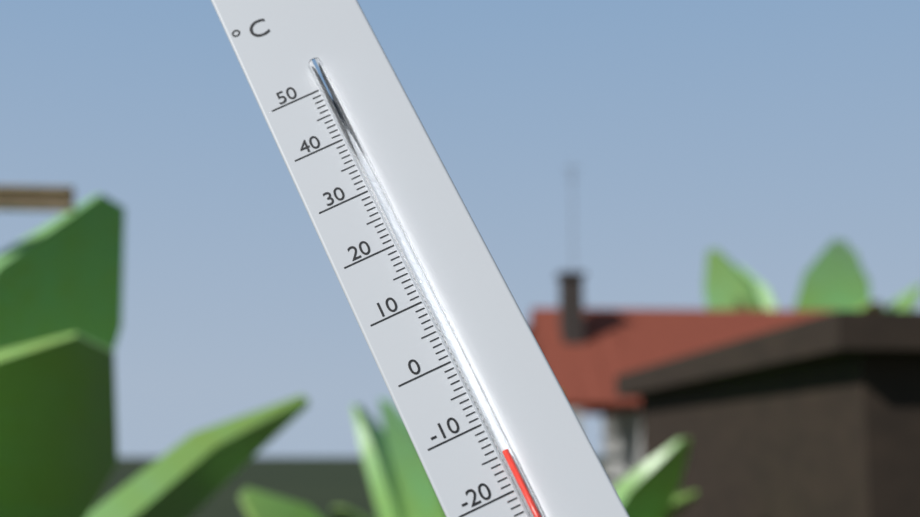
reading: -15 °C
